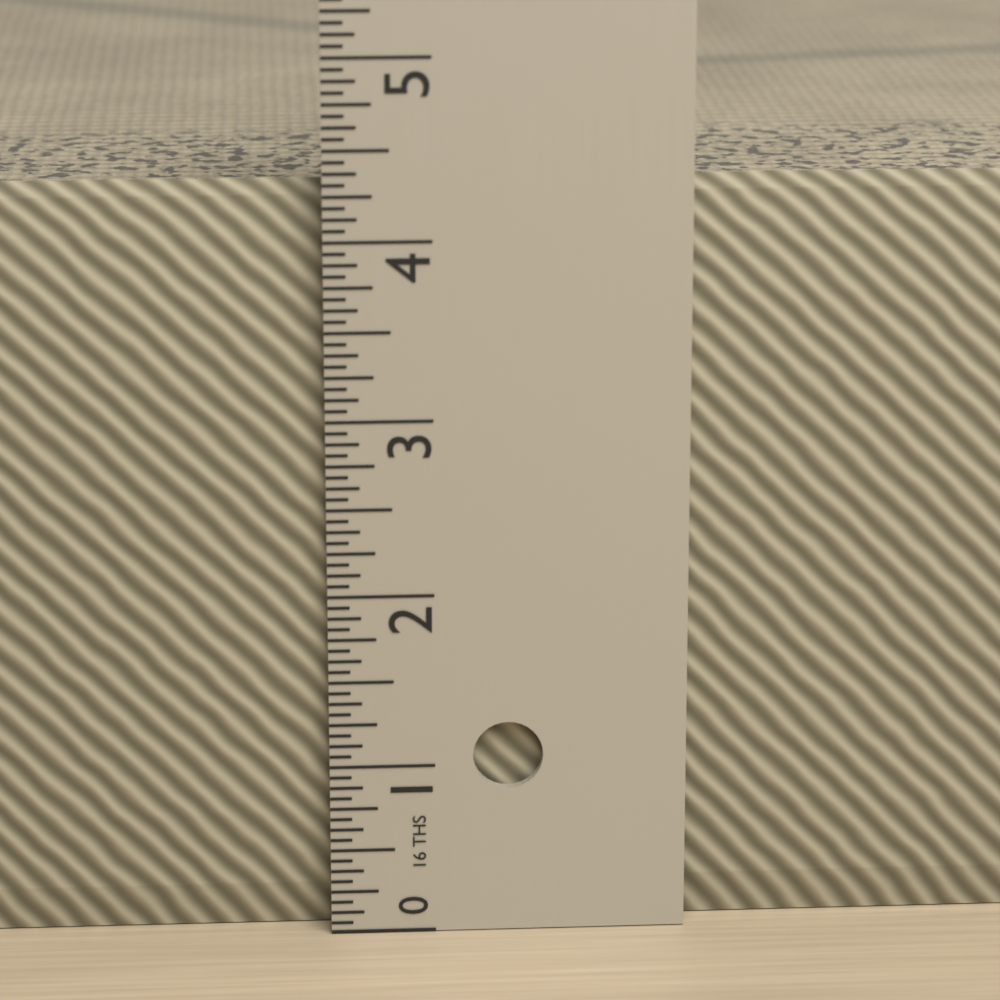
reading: 4.3125 in
